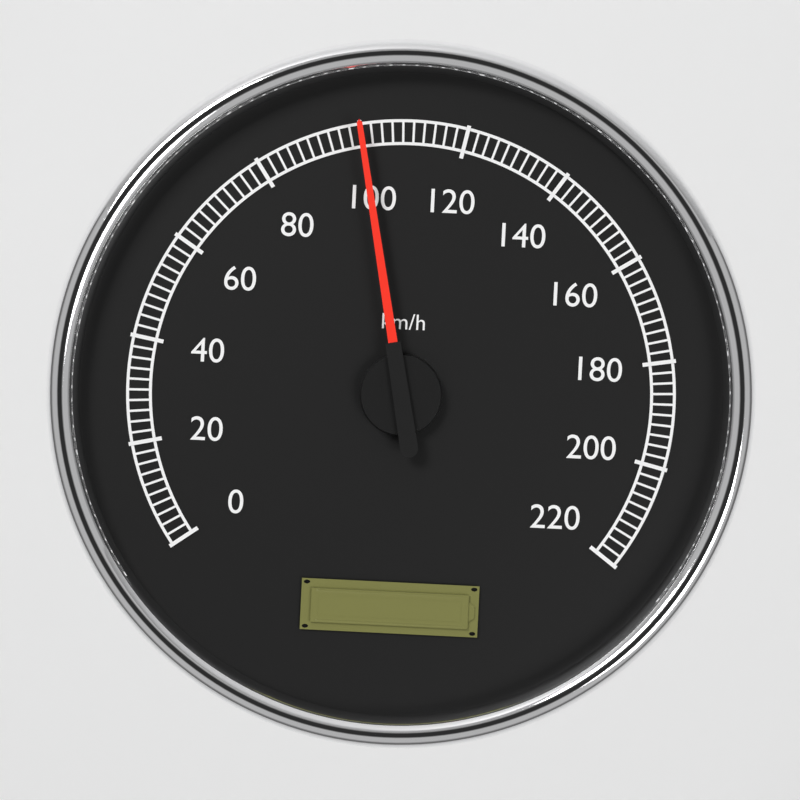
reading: 100 km/h
